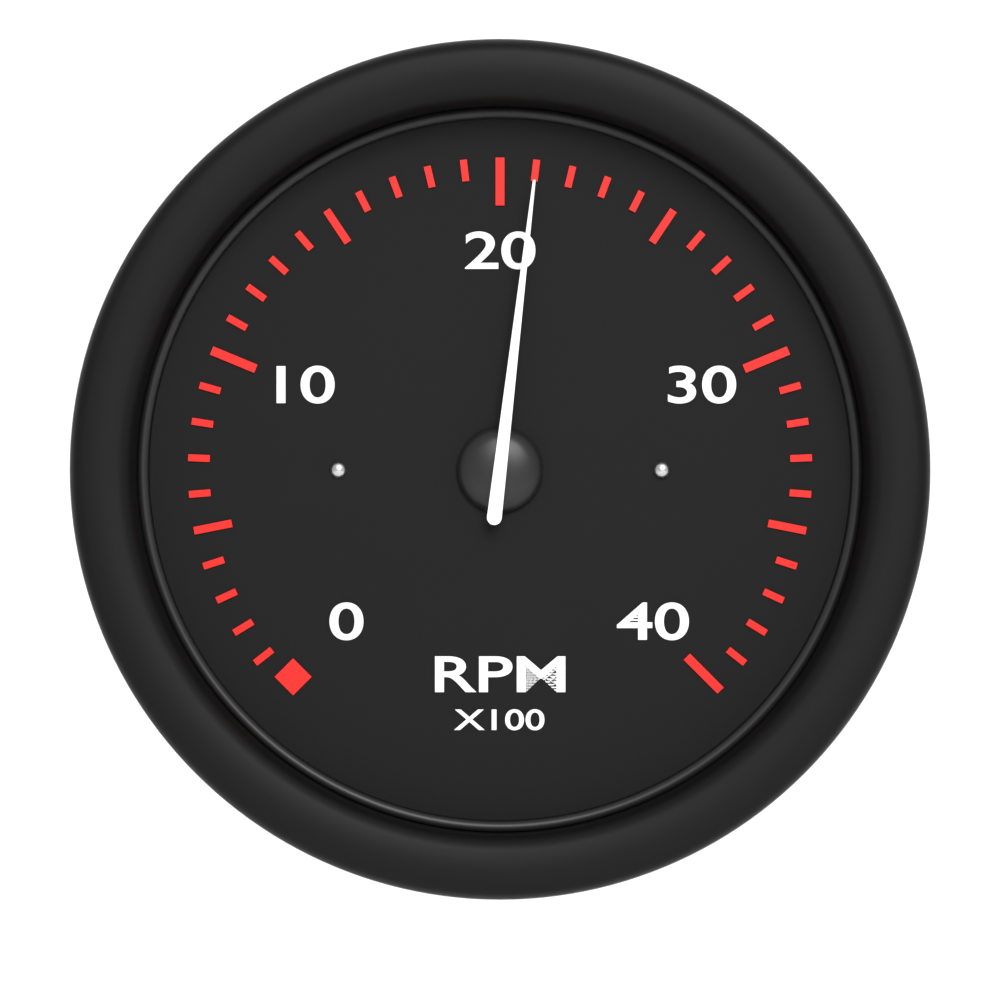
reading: 21 RPM x100
